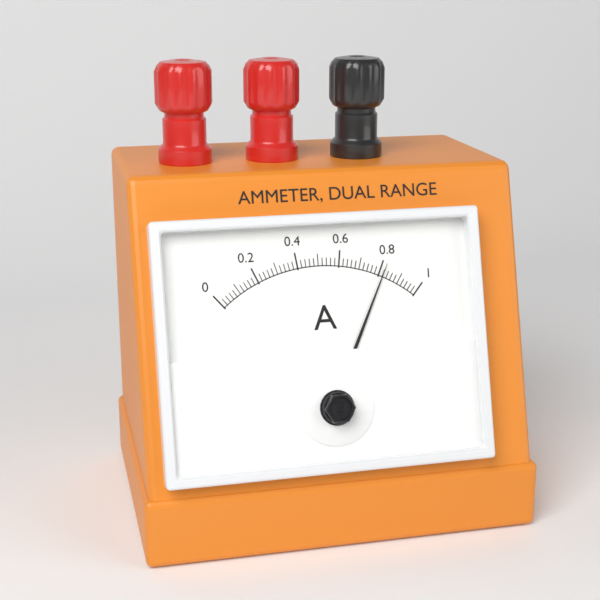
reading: 0.82 A
